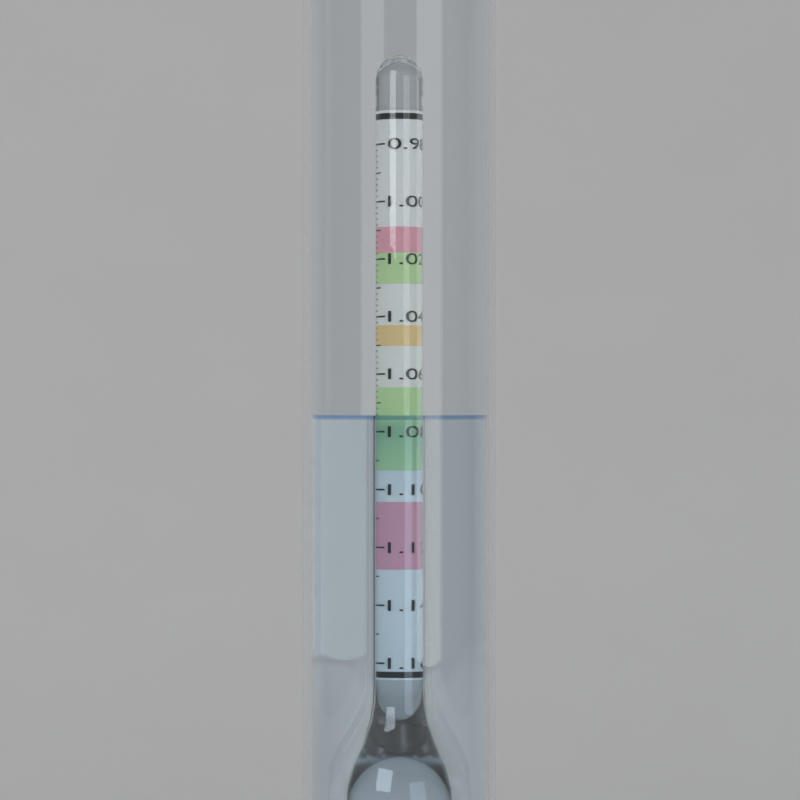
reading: 1.074 (no unit)
